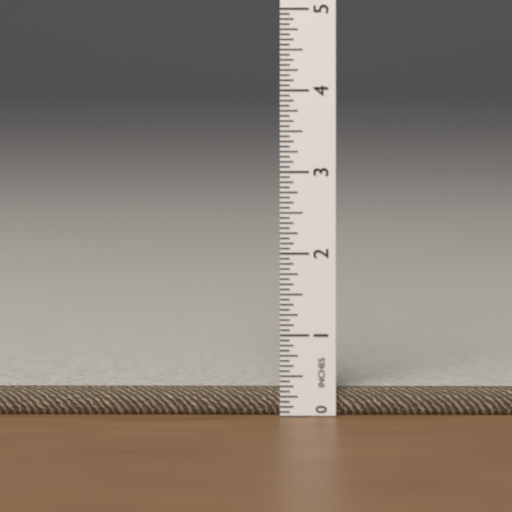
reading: 0.3125 in
